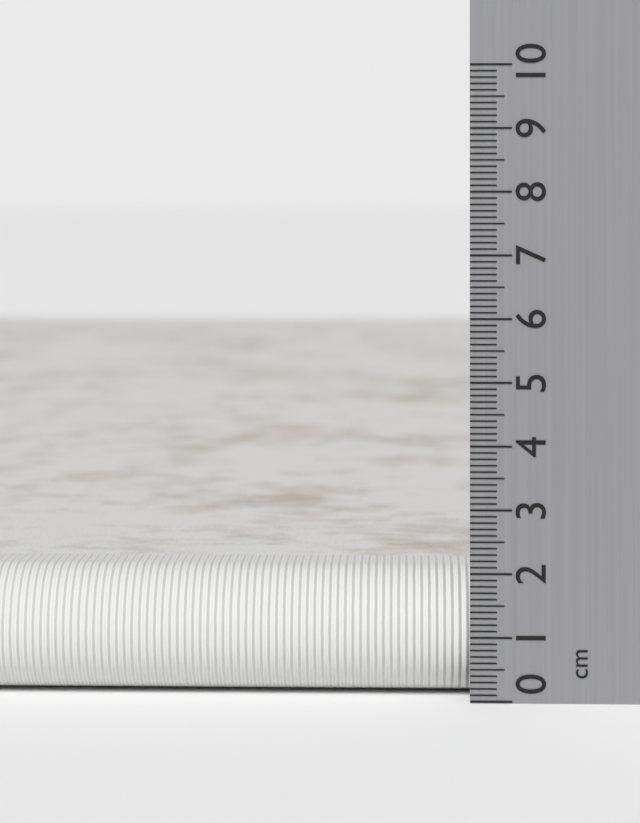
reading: 2.0 cm
